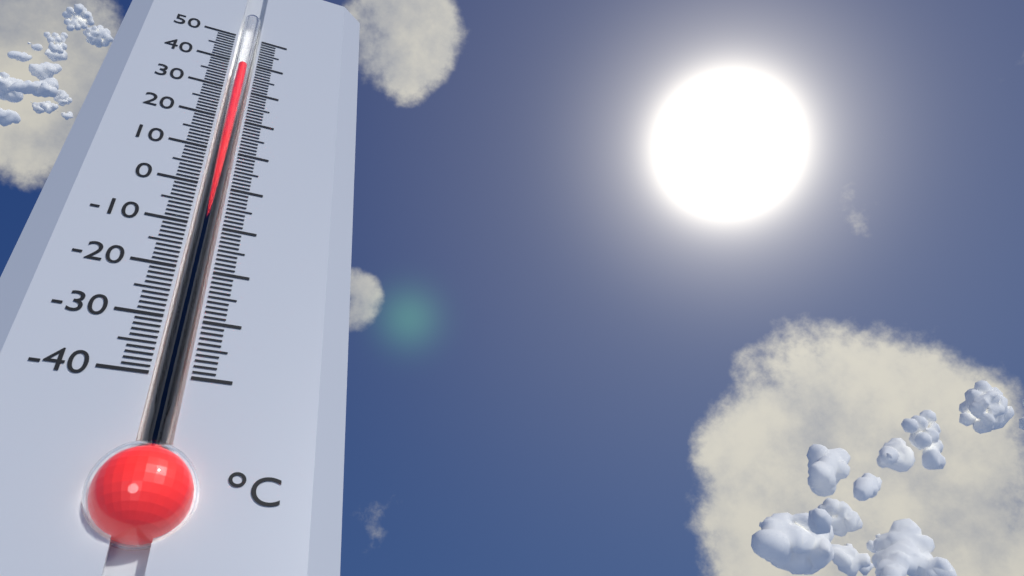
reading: 39 °C
